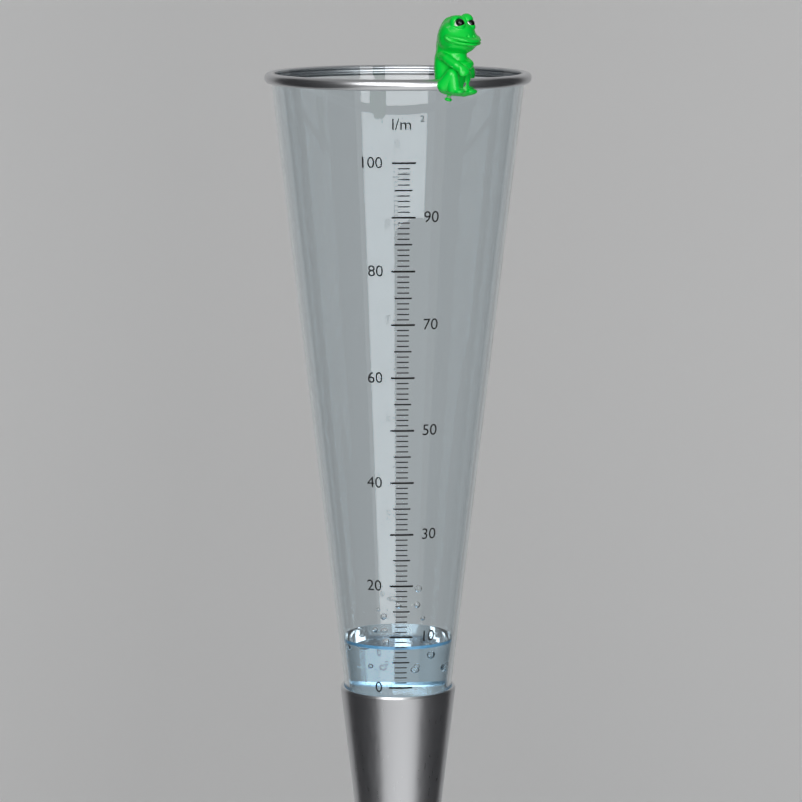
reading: 8 l/m²
